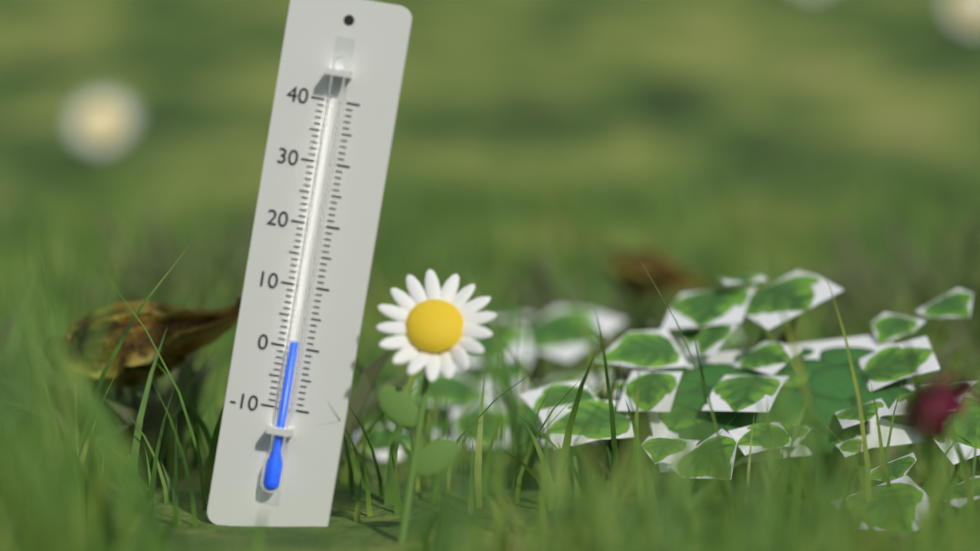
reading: 1 (no unit)
